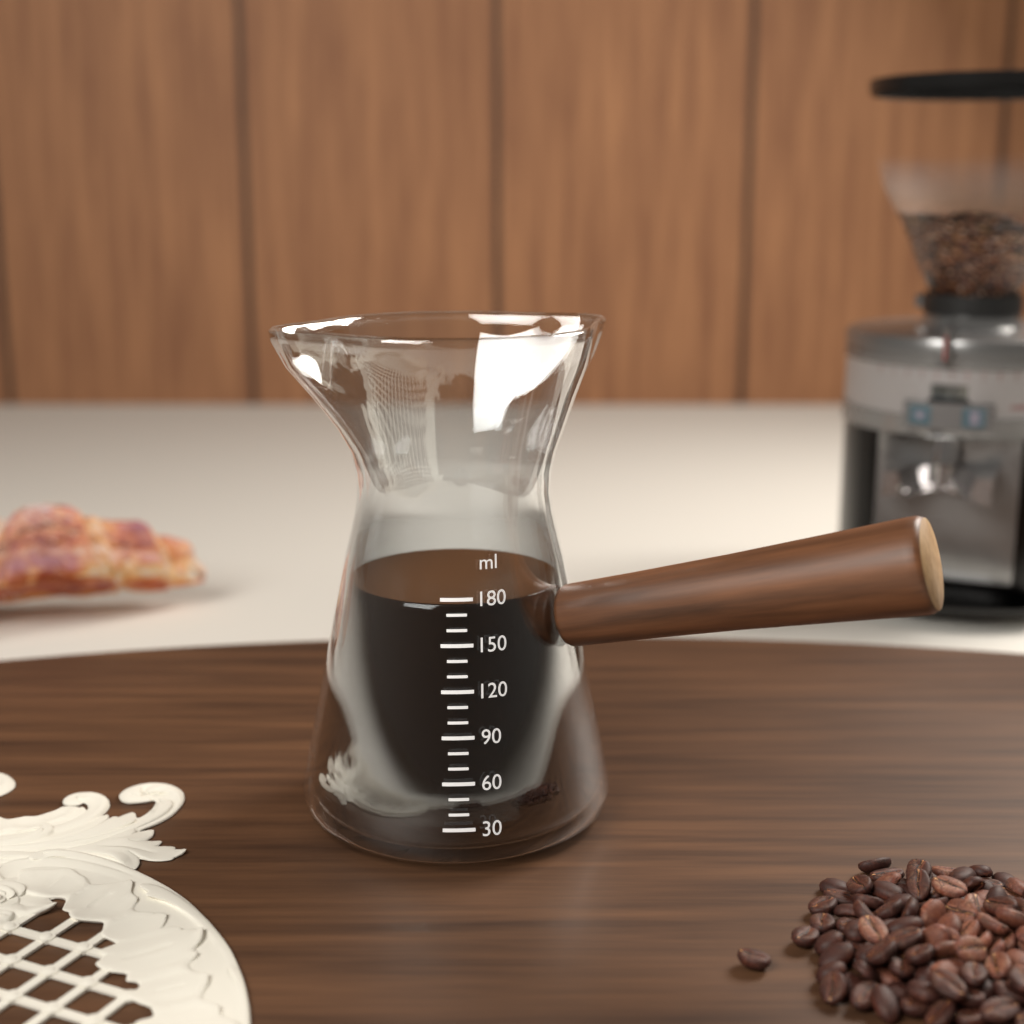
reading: 175 ml
